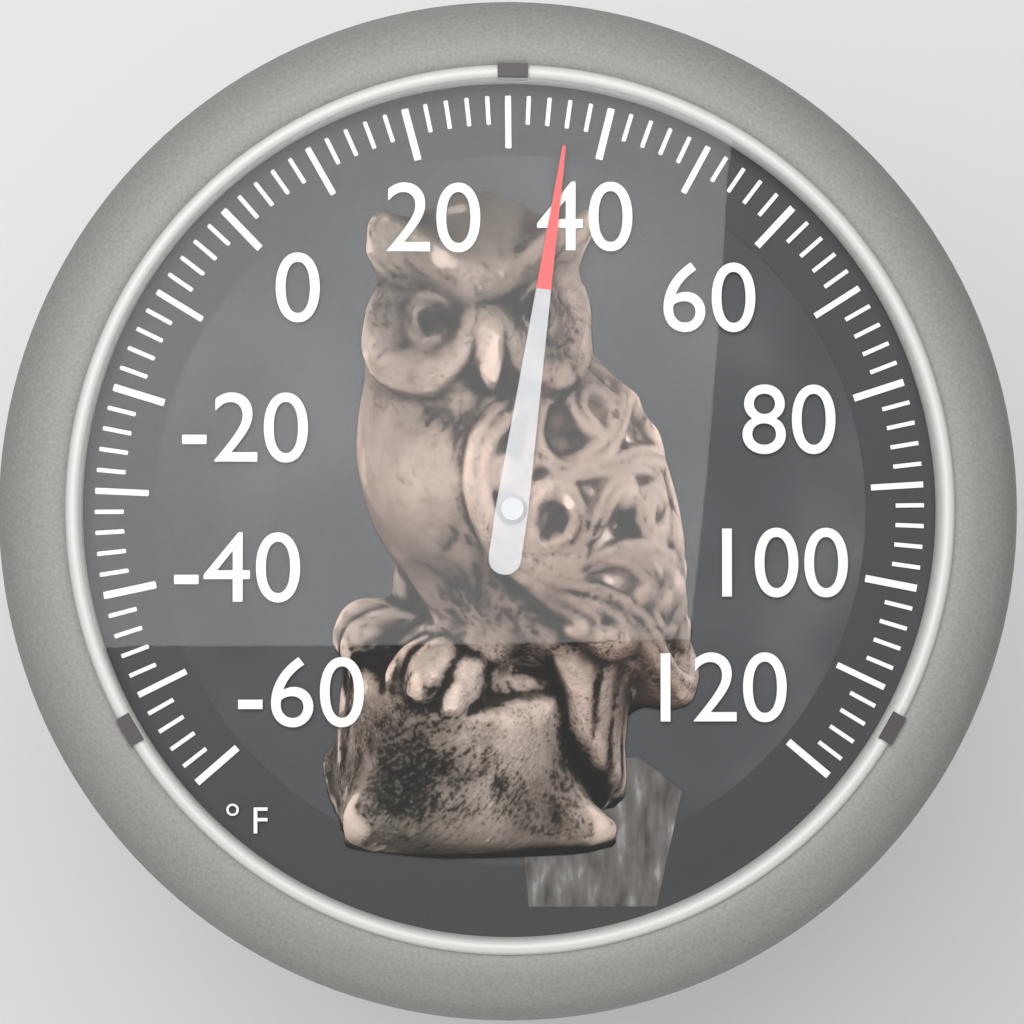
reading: 36 °F
